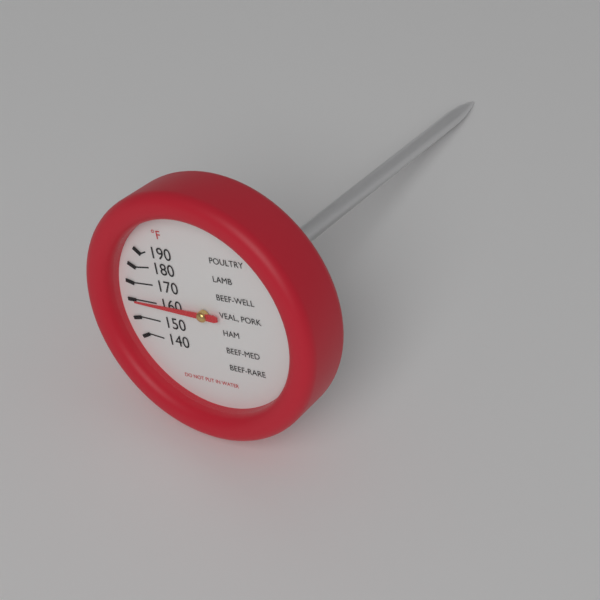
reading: 160 °F
